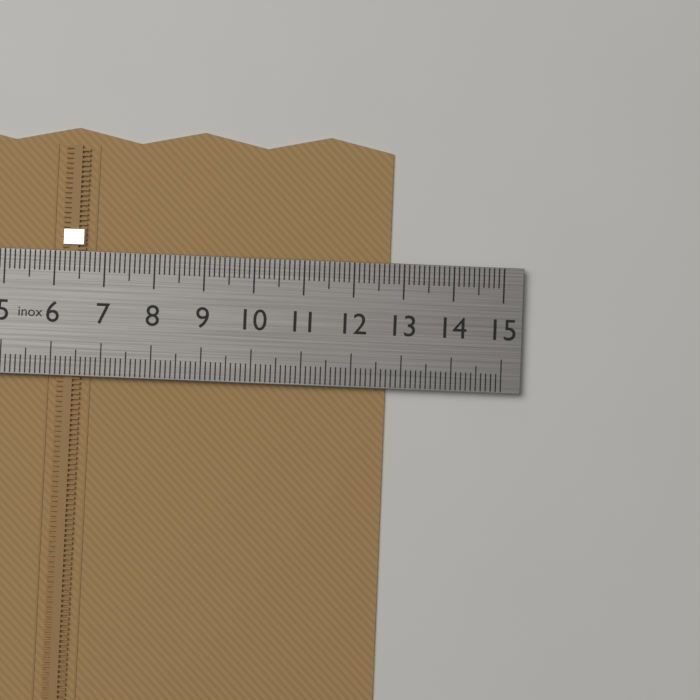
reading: 12.7 cm
